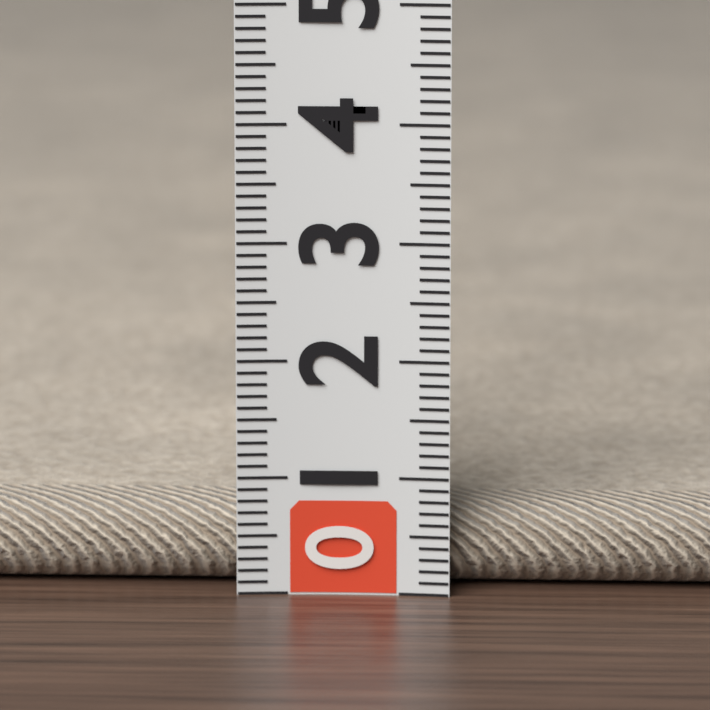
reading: 0.7 (no unit)
